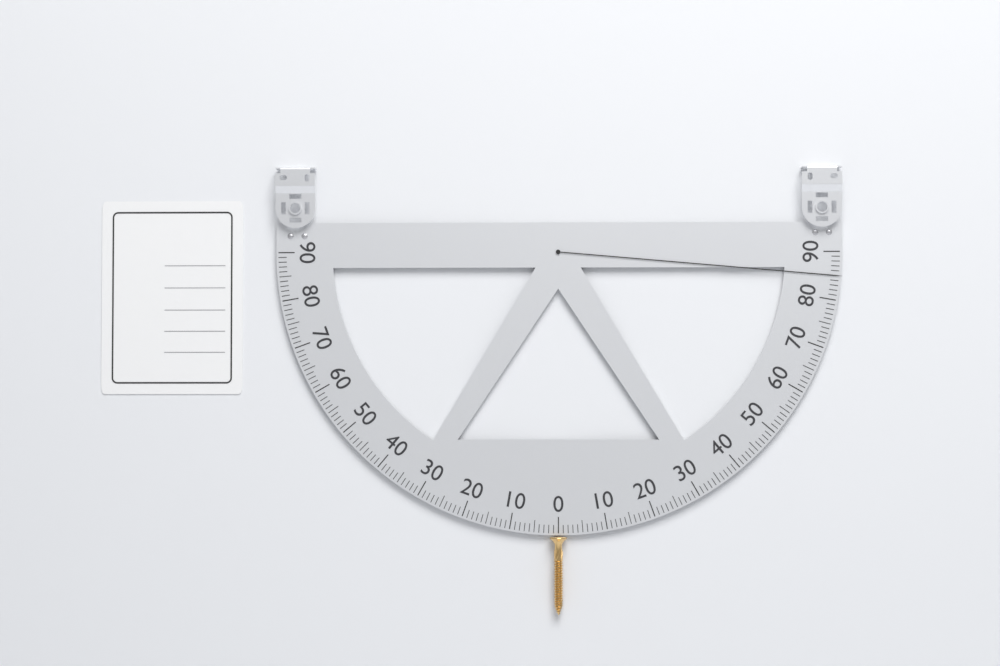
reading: 85 (no unit)
